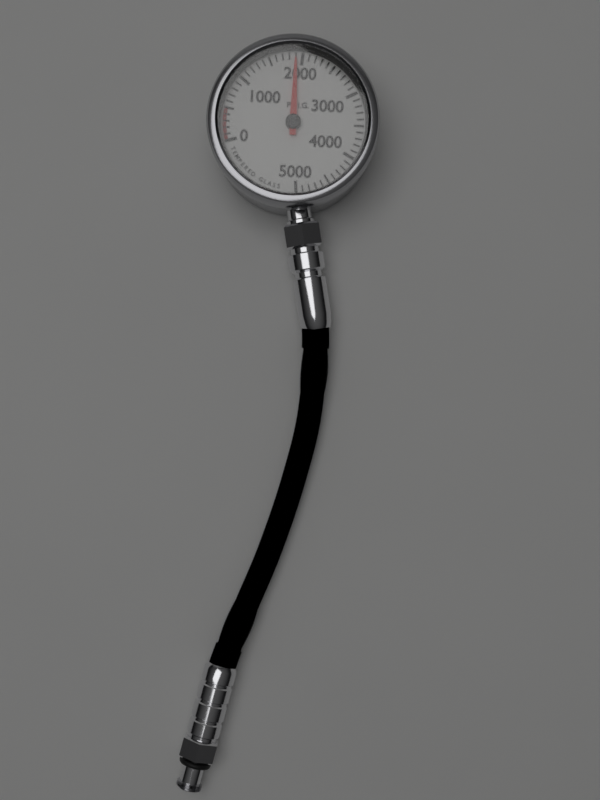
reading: 1900 psig
